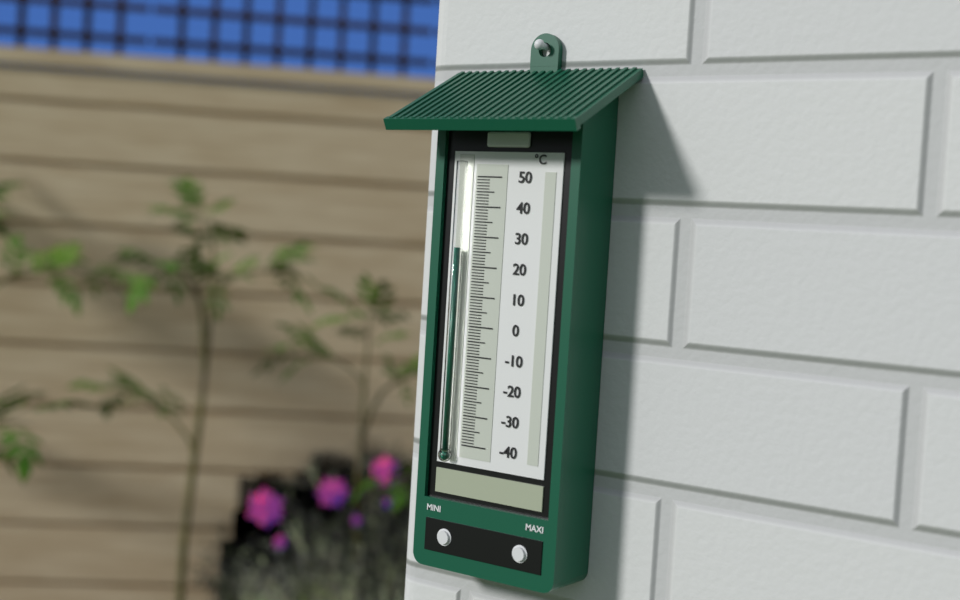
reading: 26 °C
